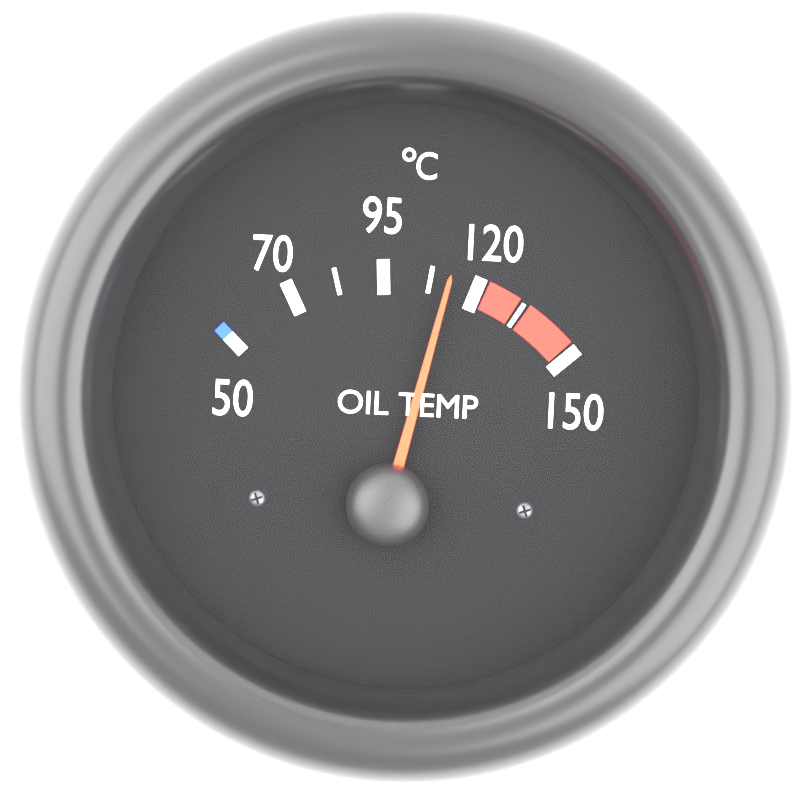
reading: 112.5 °C
